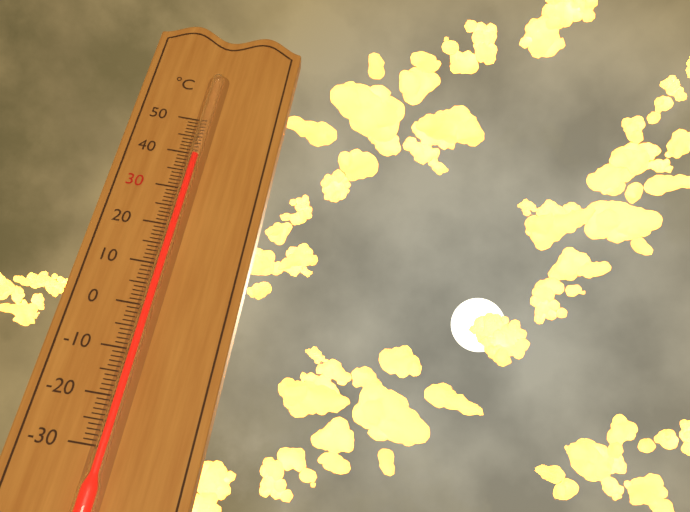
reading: 39 °C
